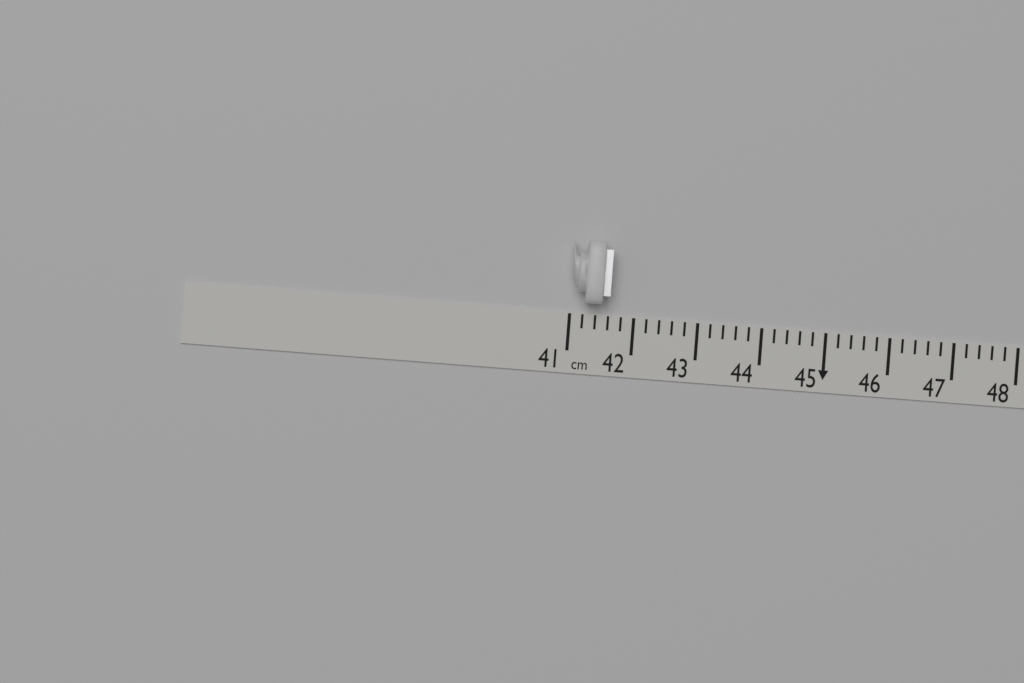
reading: 41.6 cm
